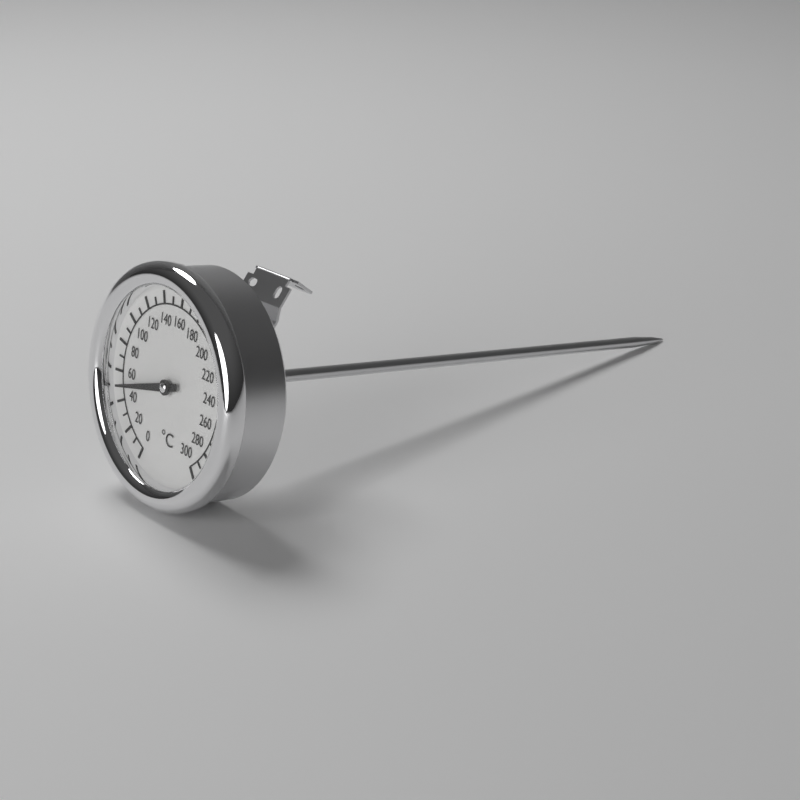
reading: 50 °C
